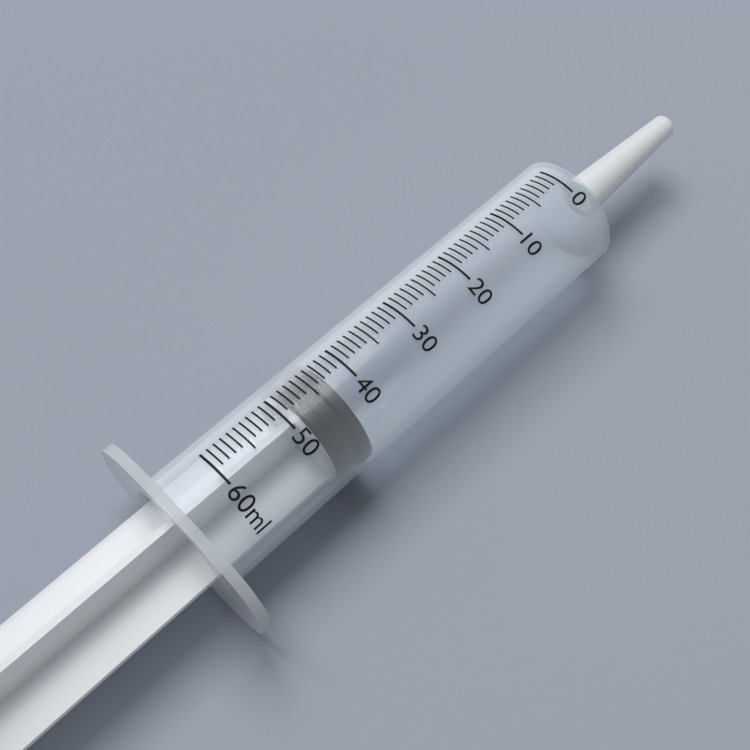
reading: 43 ml
